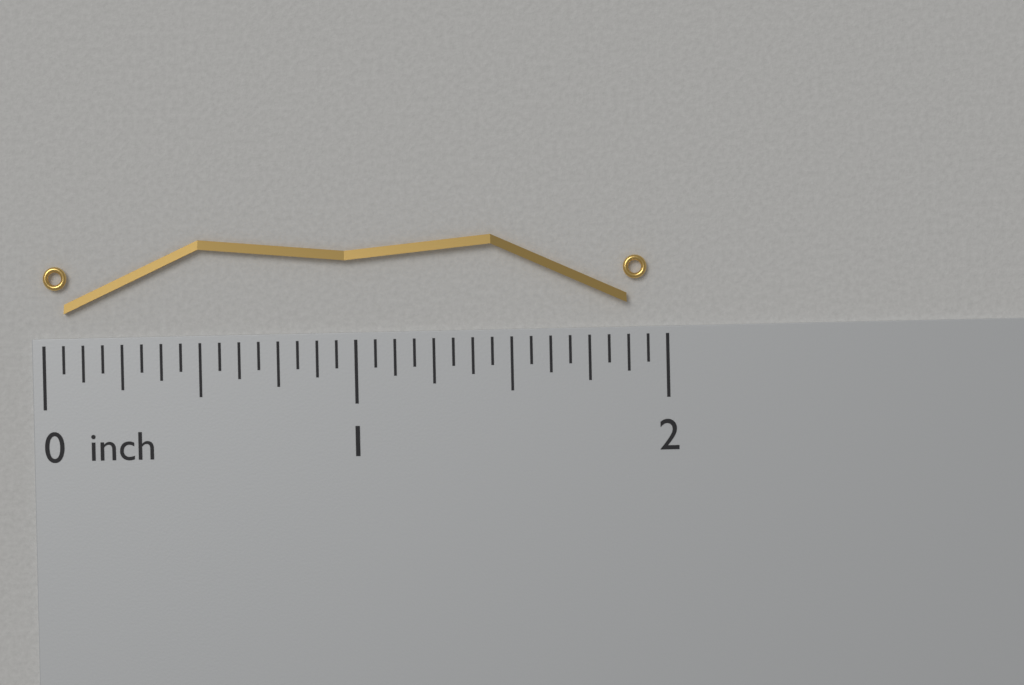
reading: 1.9375 inch
